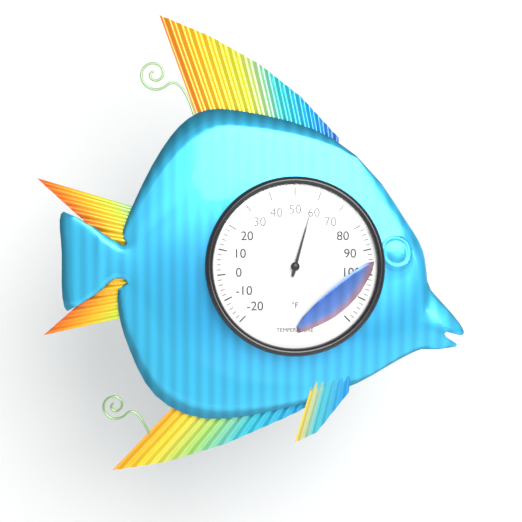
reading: 58 °F
